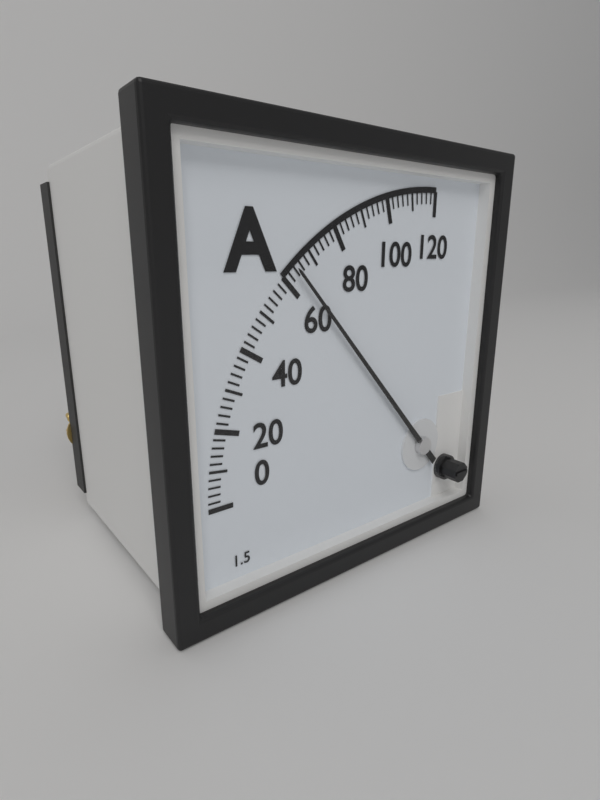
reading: 64 A
